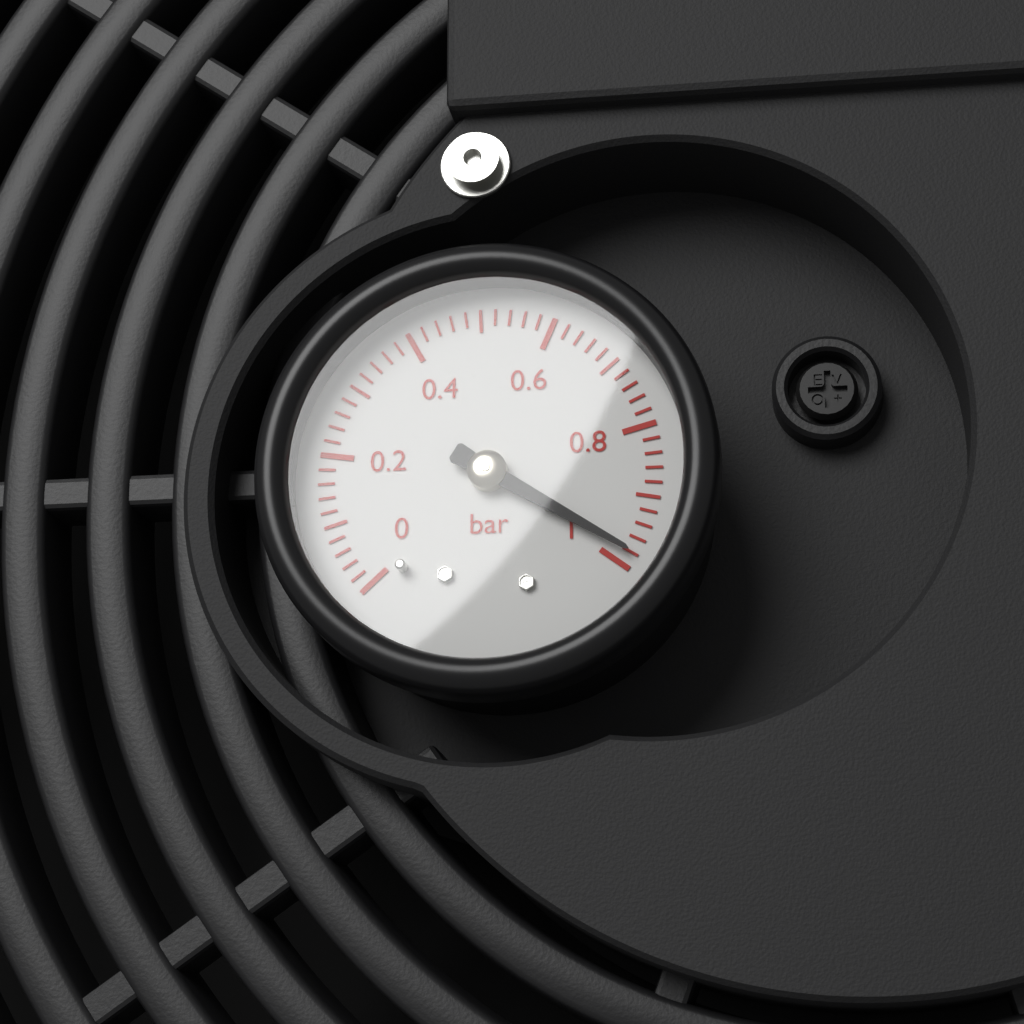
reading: 0.98 bar
